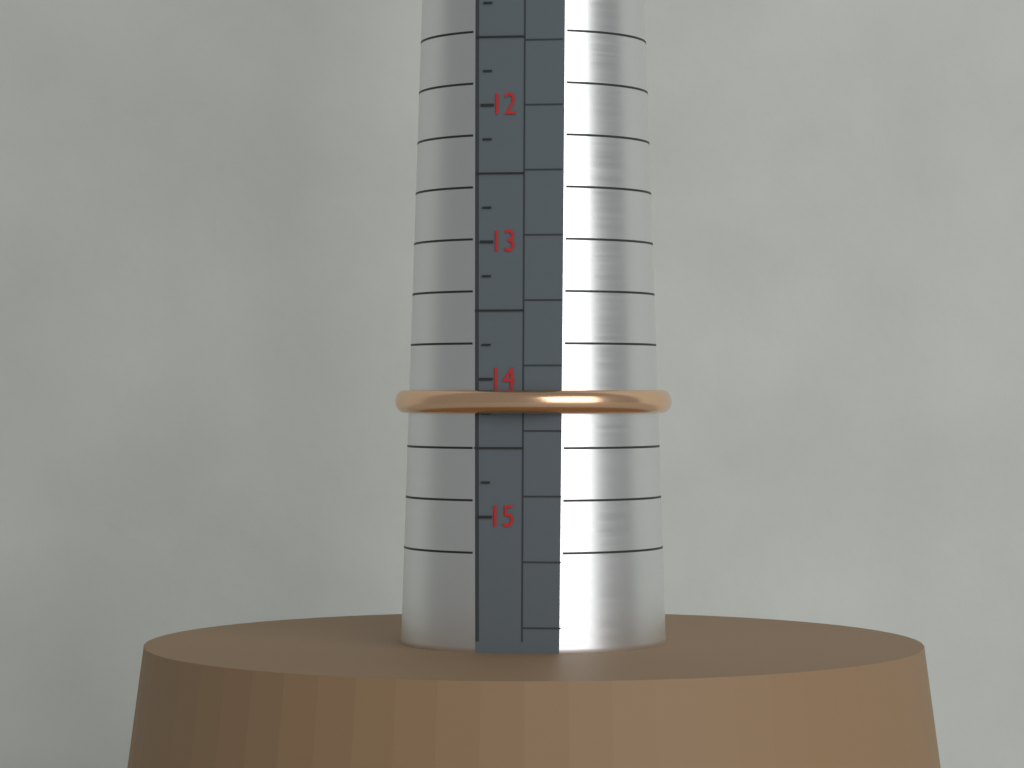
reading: 14.25 (no unit)
